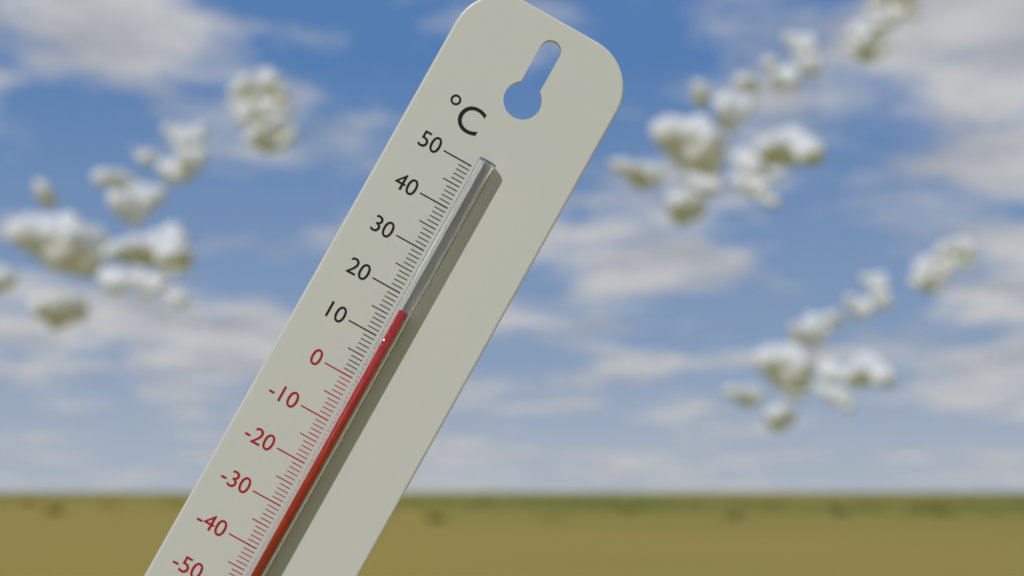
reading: 17 °C
